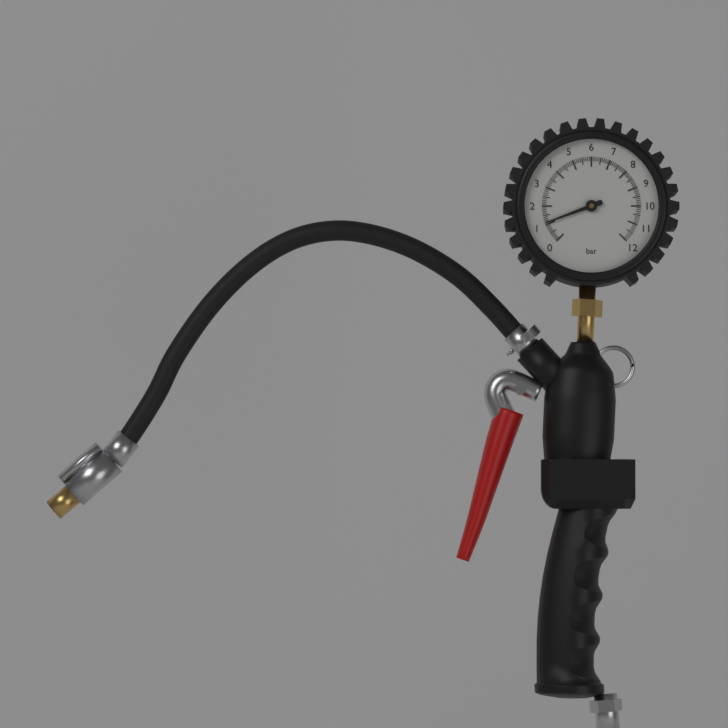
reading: 1.1 bar
